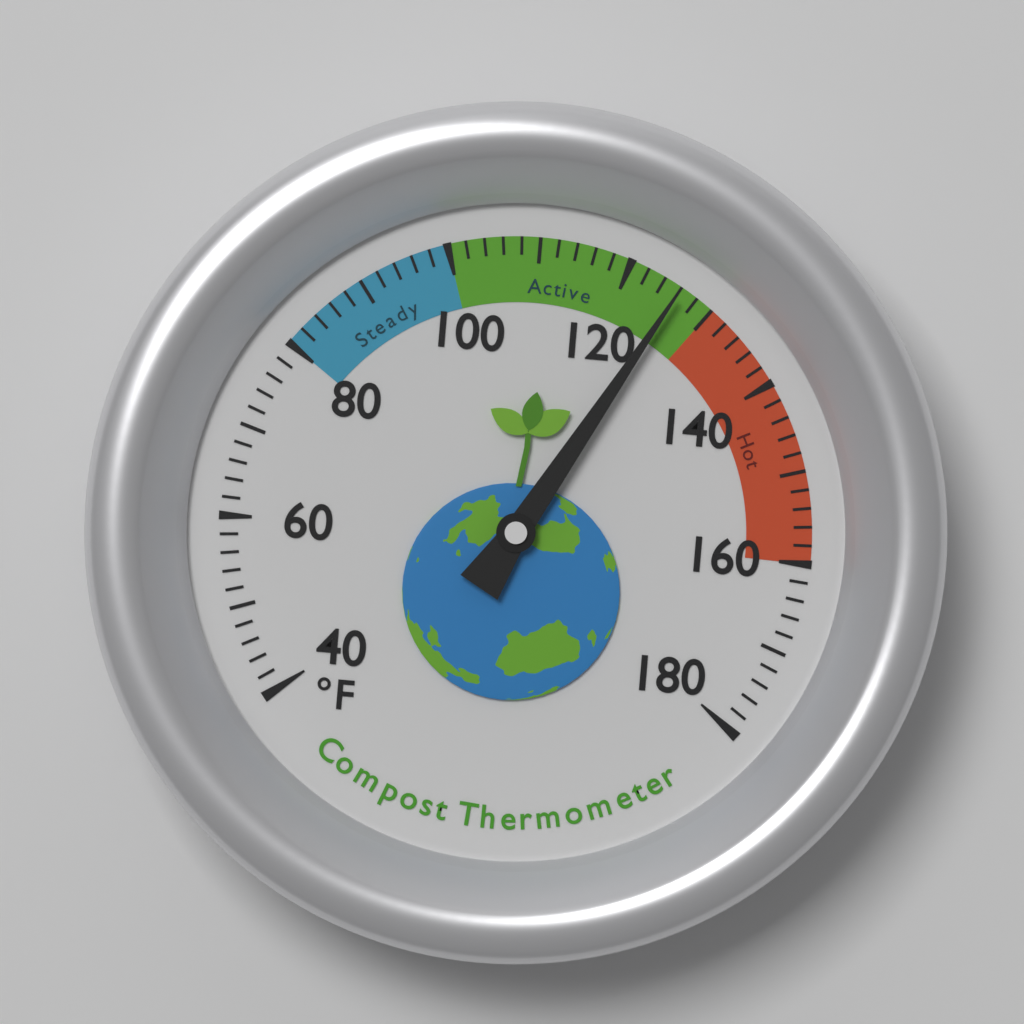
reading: 126 °F
